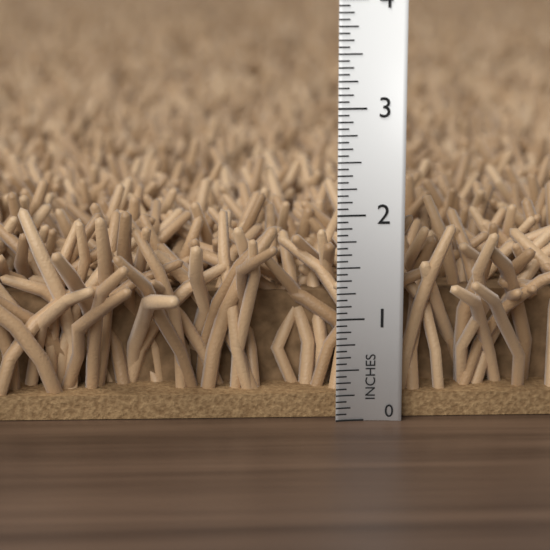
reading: 2.0625 in
